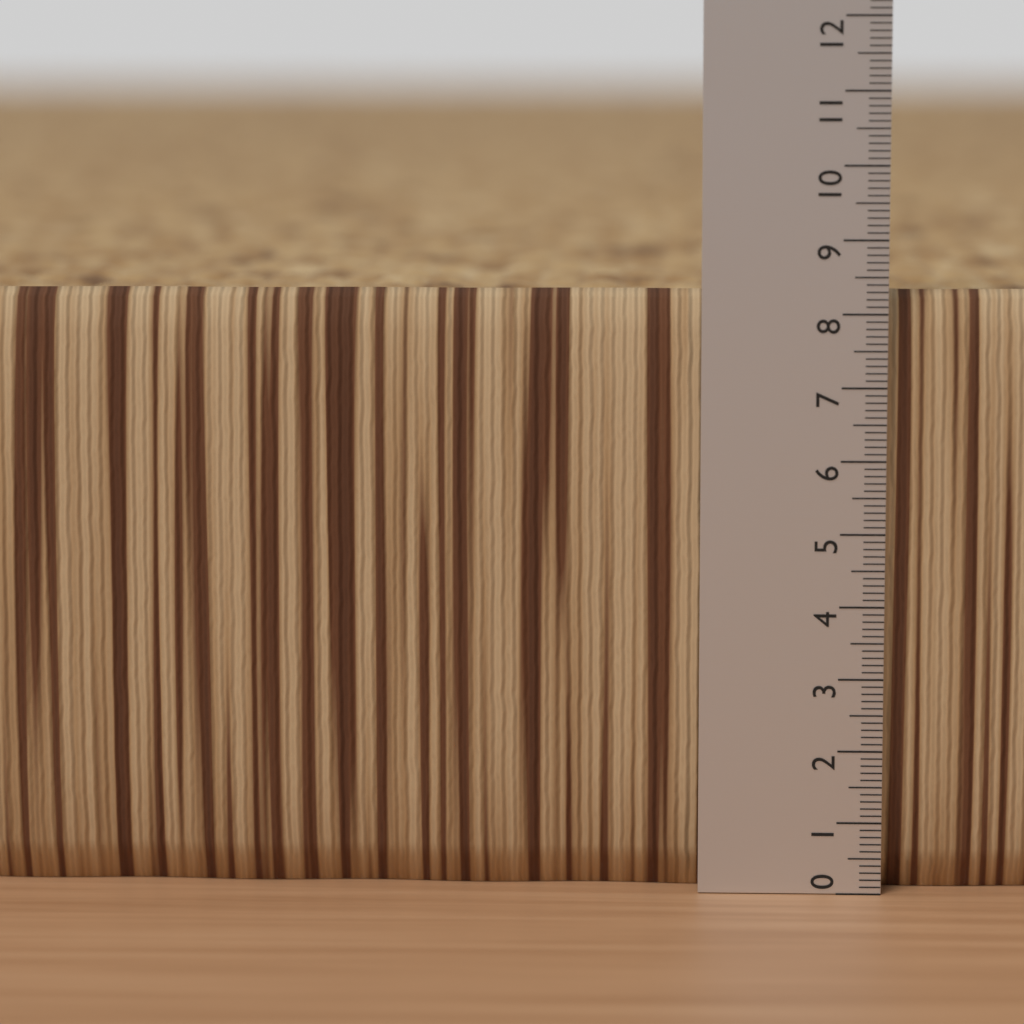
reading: 8.3 (no unit)
